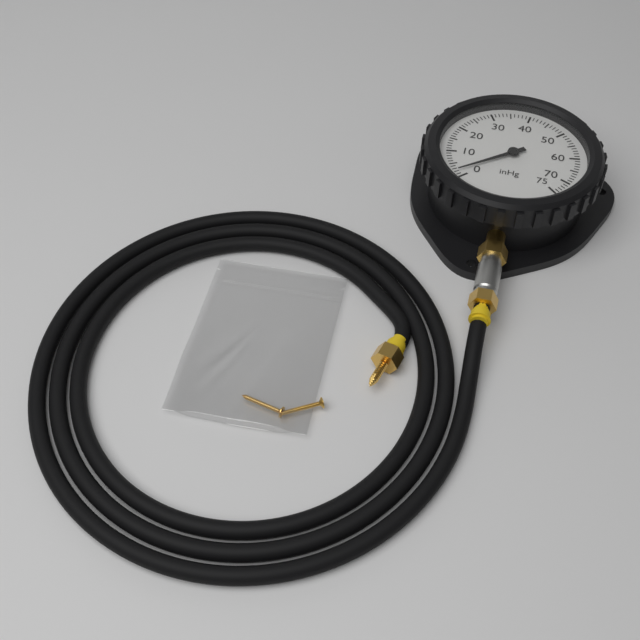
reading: 2 inHg
